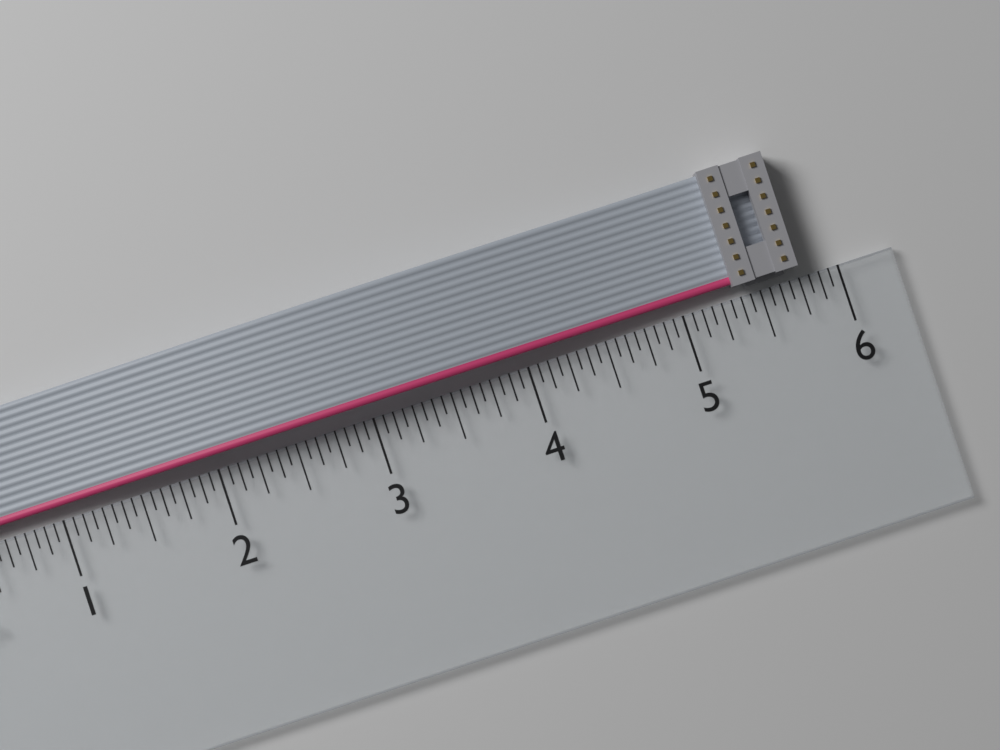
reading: 5.7500 in
